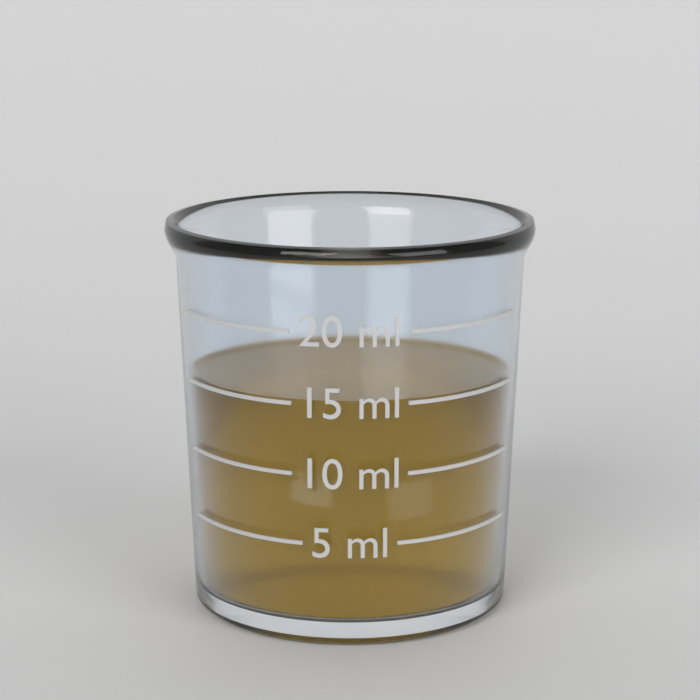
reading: 15 ml
